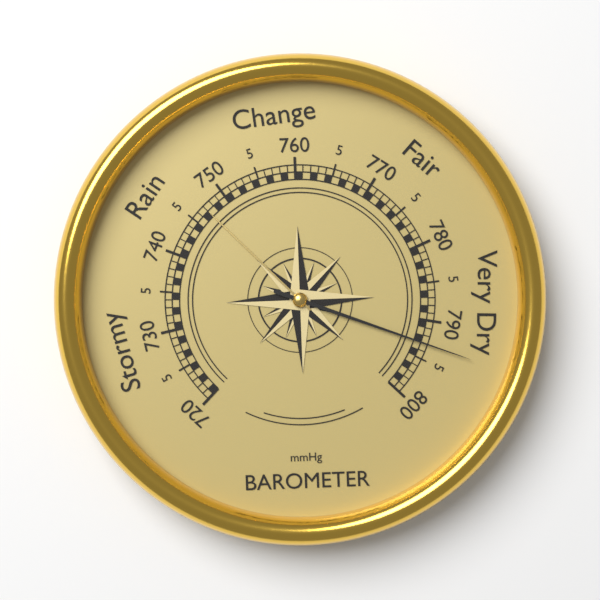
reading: 793 mmHg
